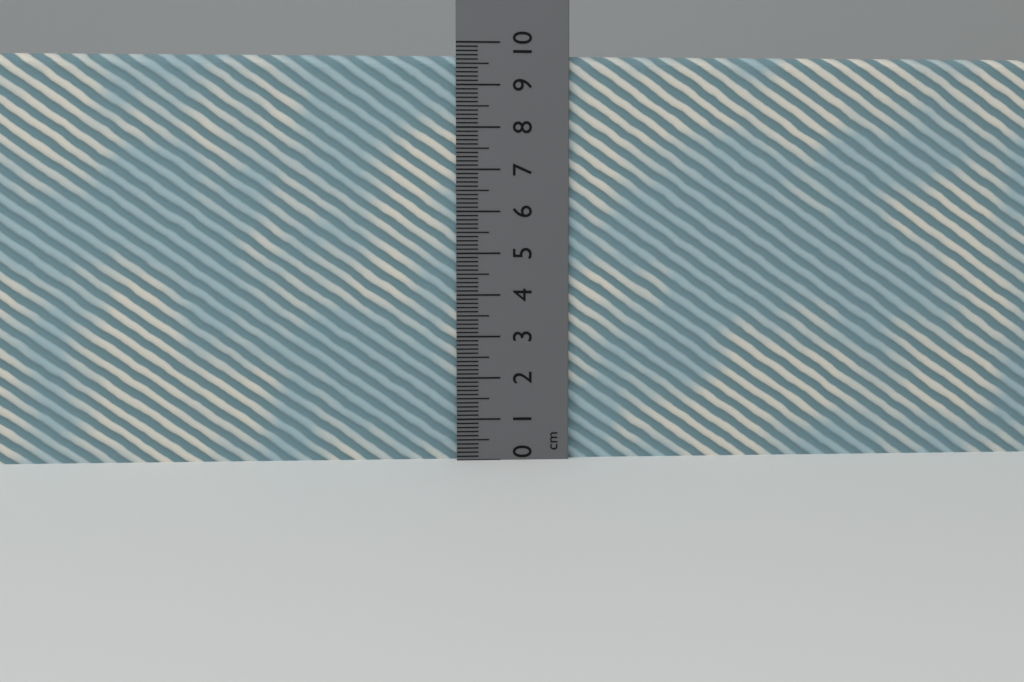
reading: 9.7 cm
